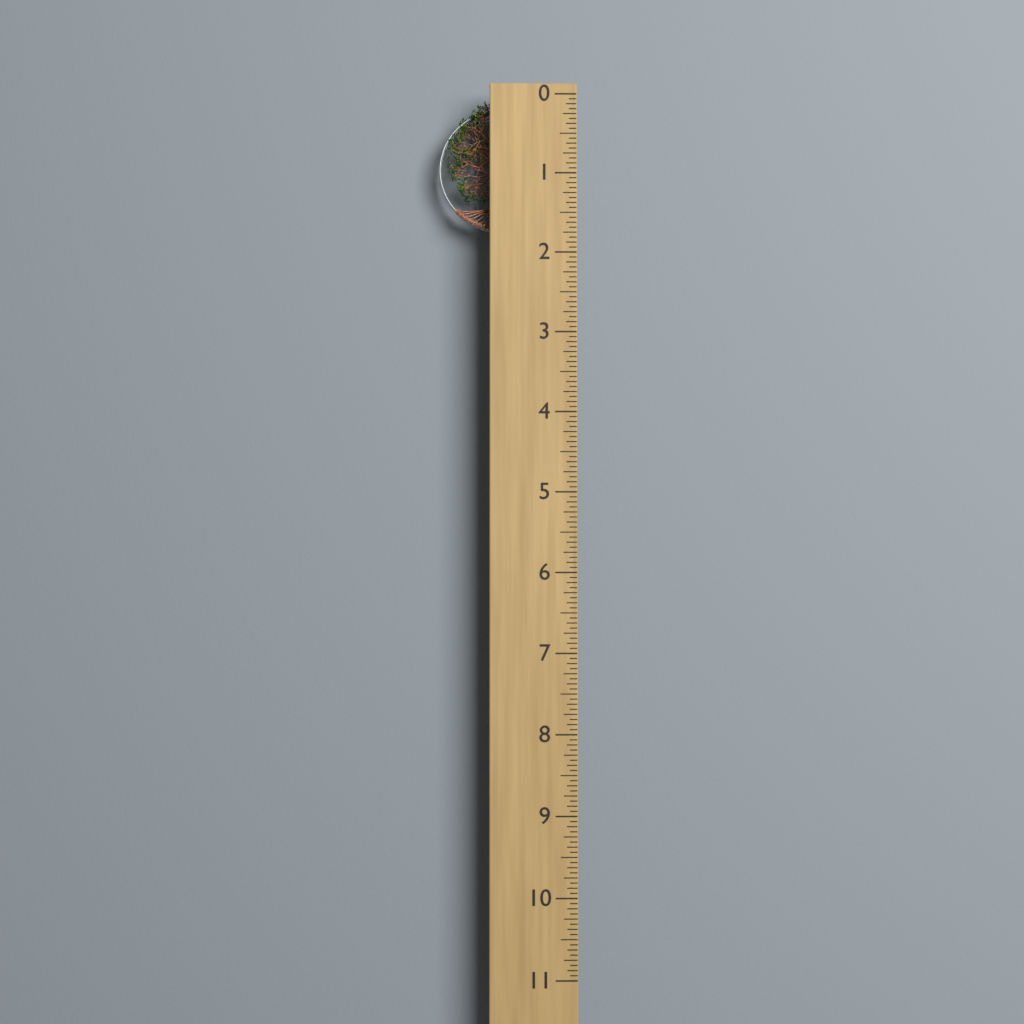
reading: 1.6875 (no unit)
